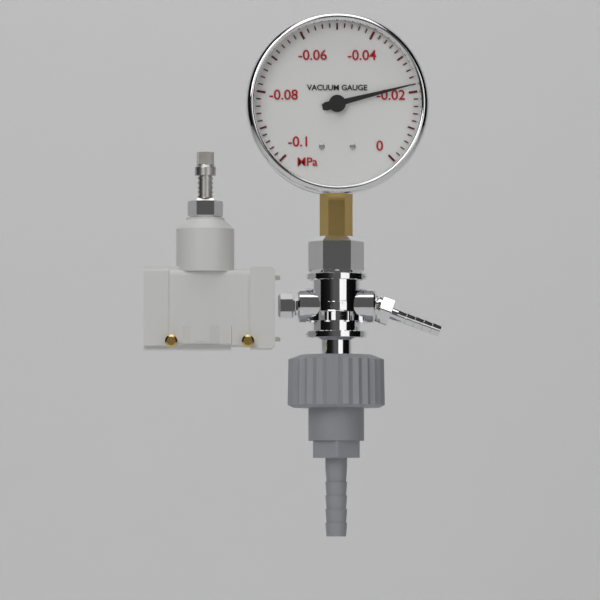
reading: -0.022 MPa
